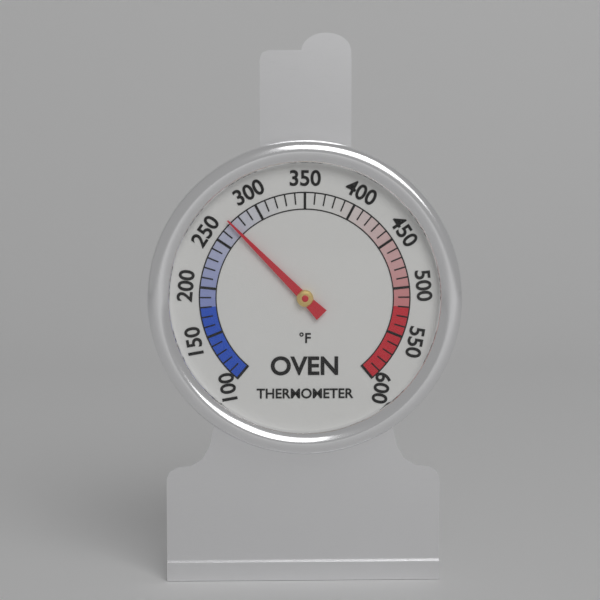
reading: 270 °F
